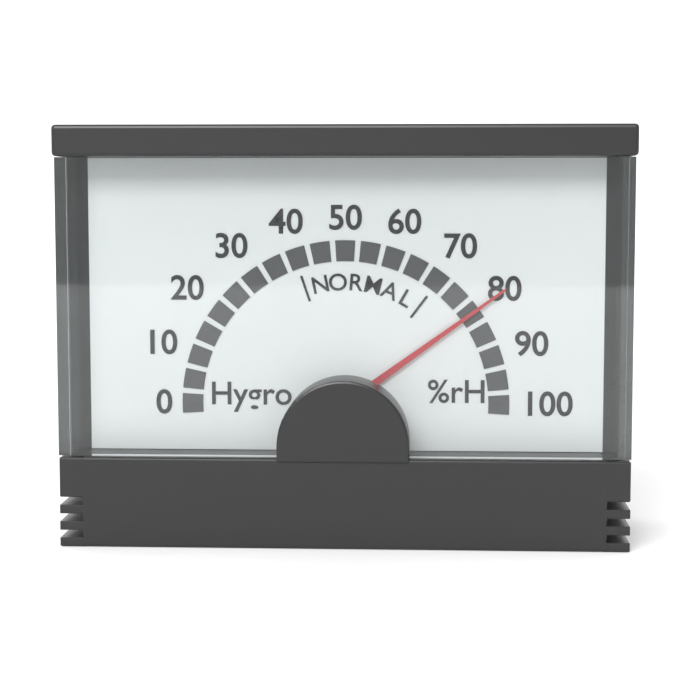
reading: 80 %rH
